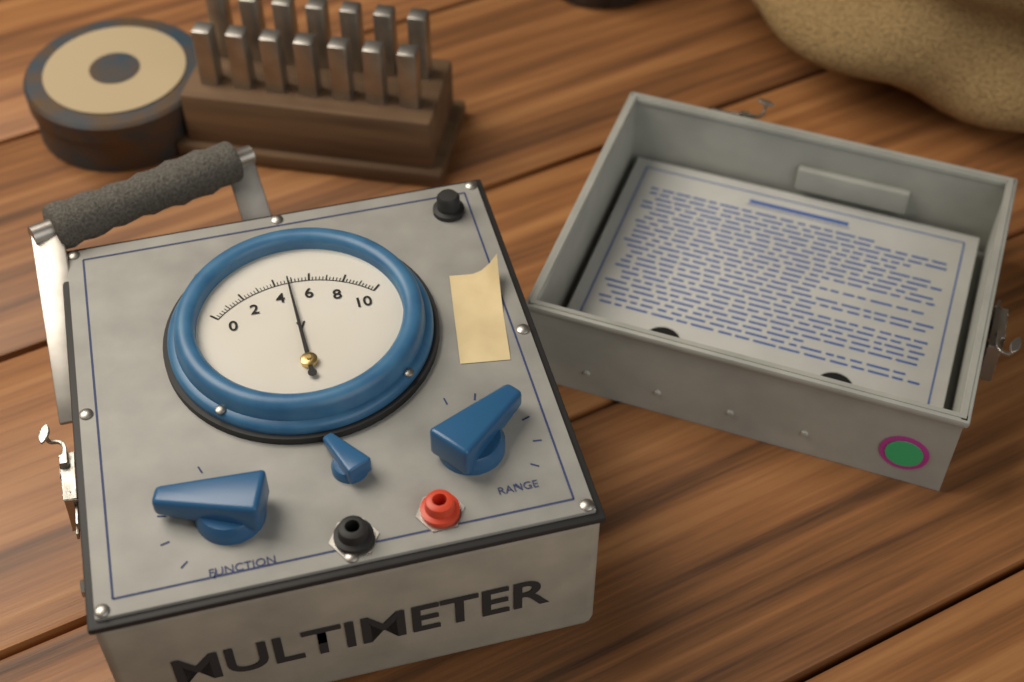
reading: 4.8 V
